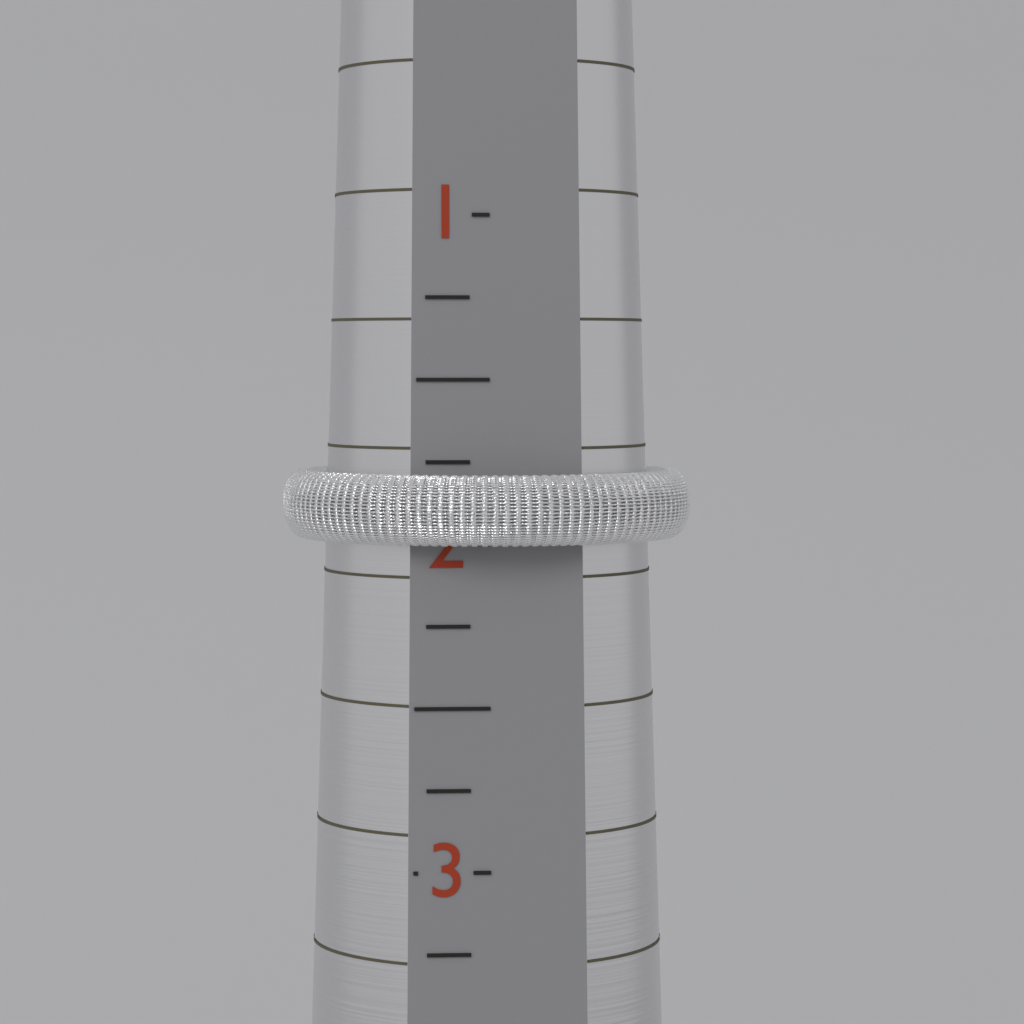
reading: 2.00 (no unit)
